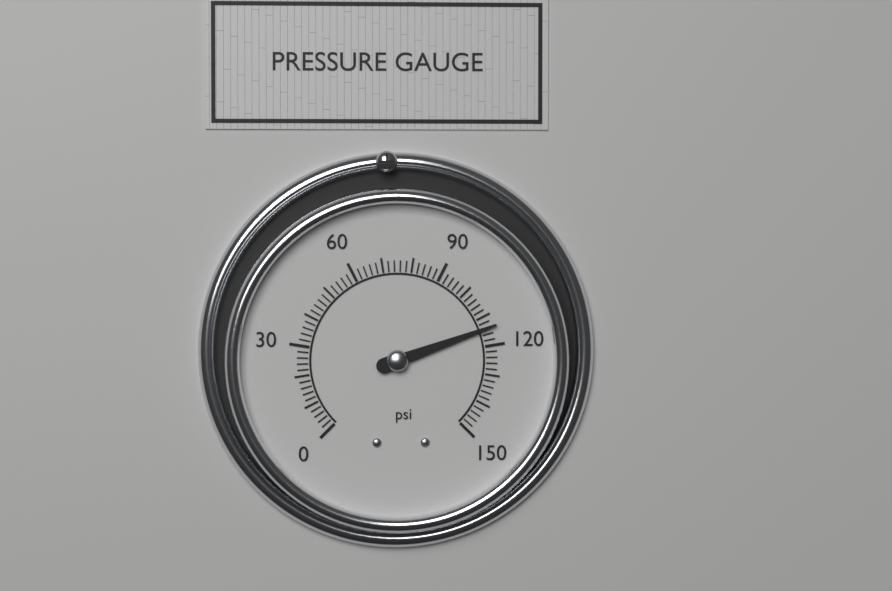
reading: 114 psi
